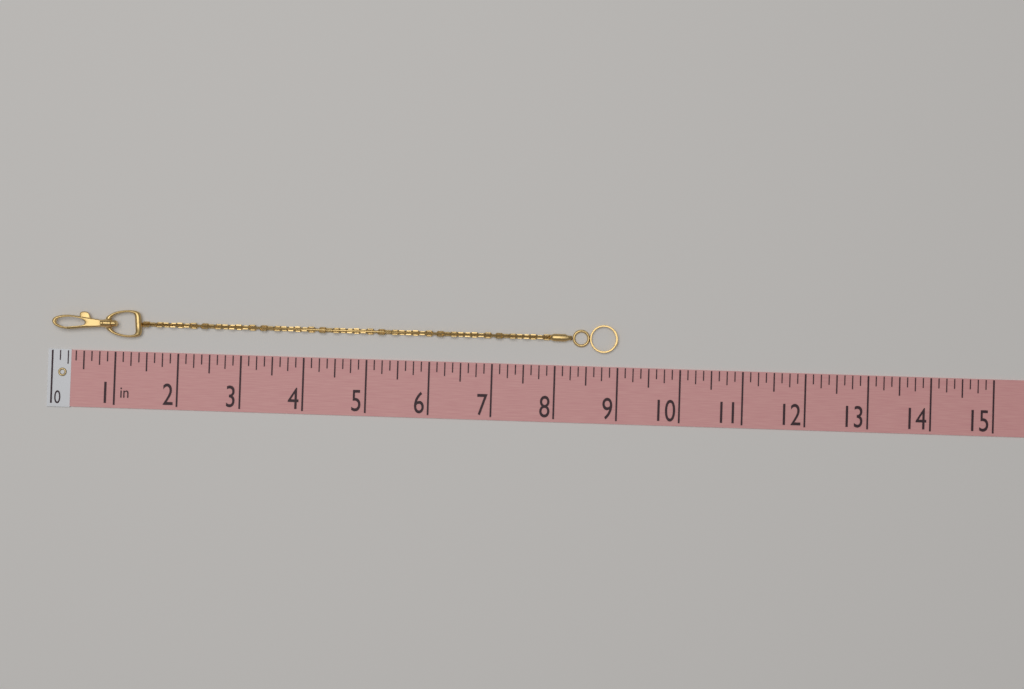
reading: 9.000 in
